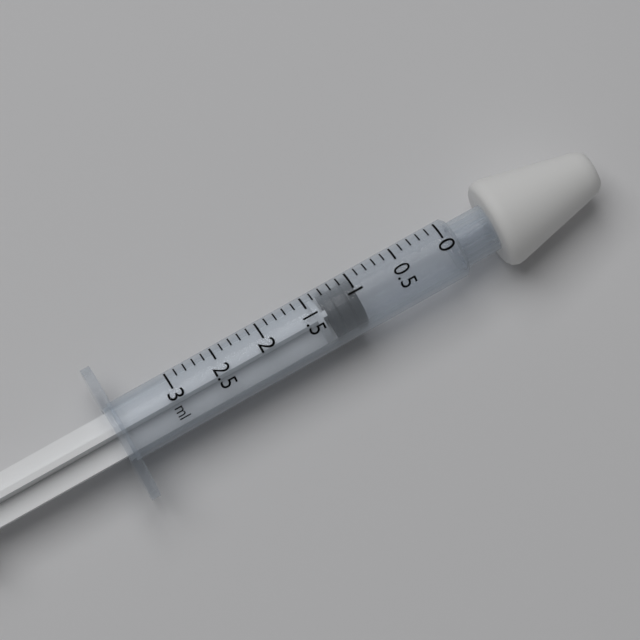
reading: 1.0 ml
